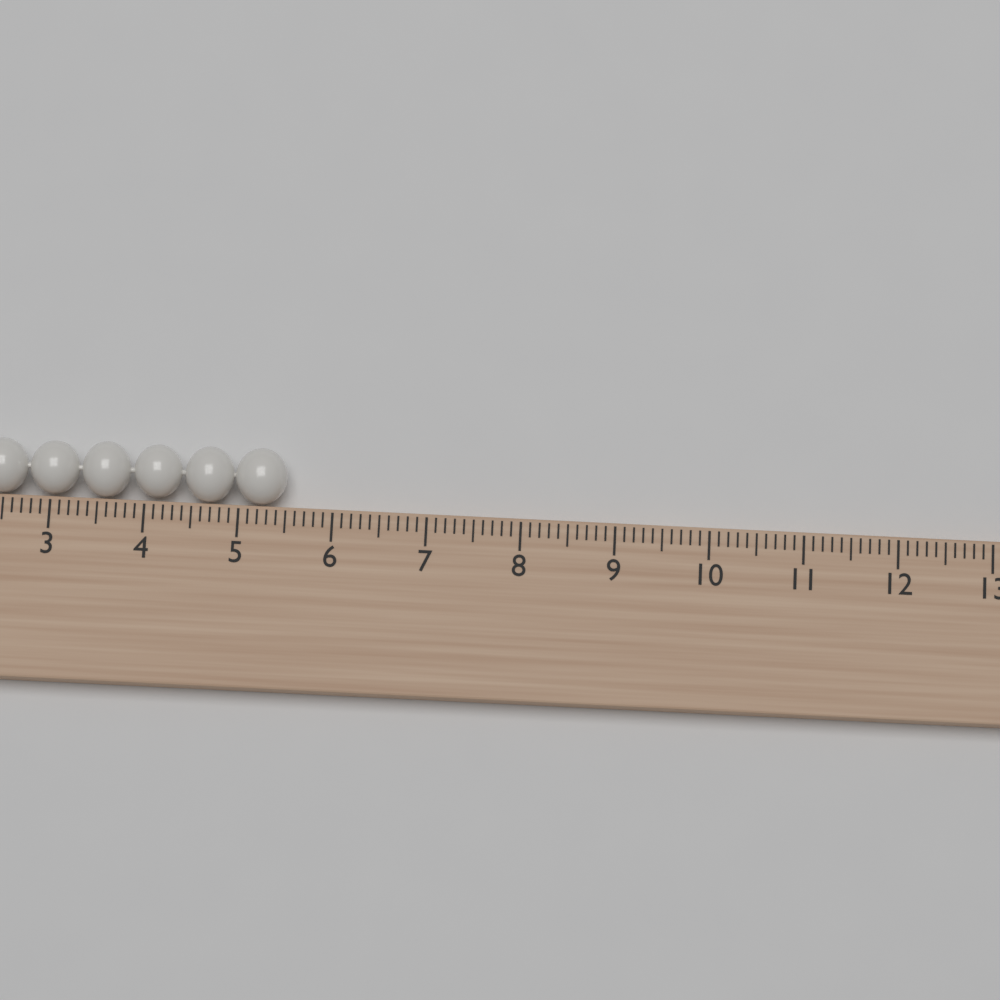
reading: 5.5 cm
